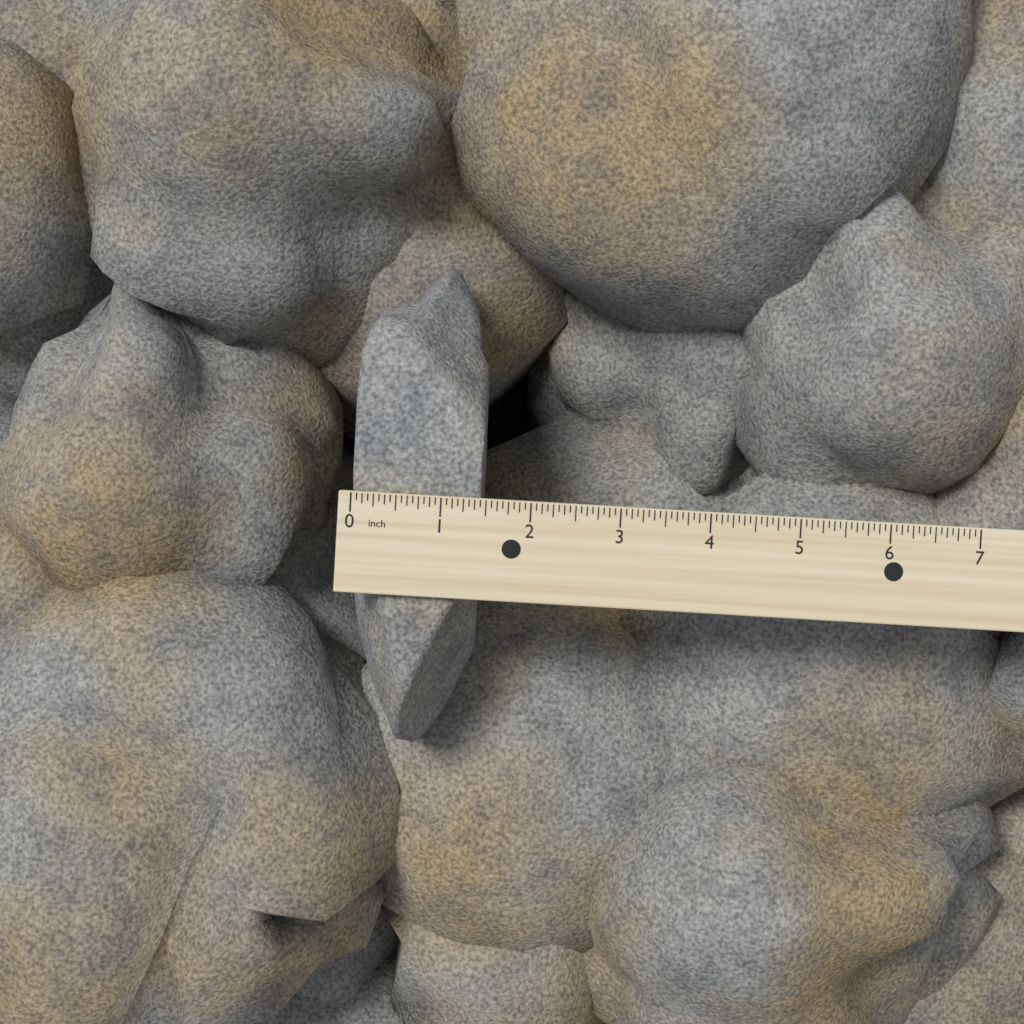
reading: 1.4375 inch
